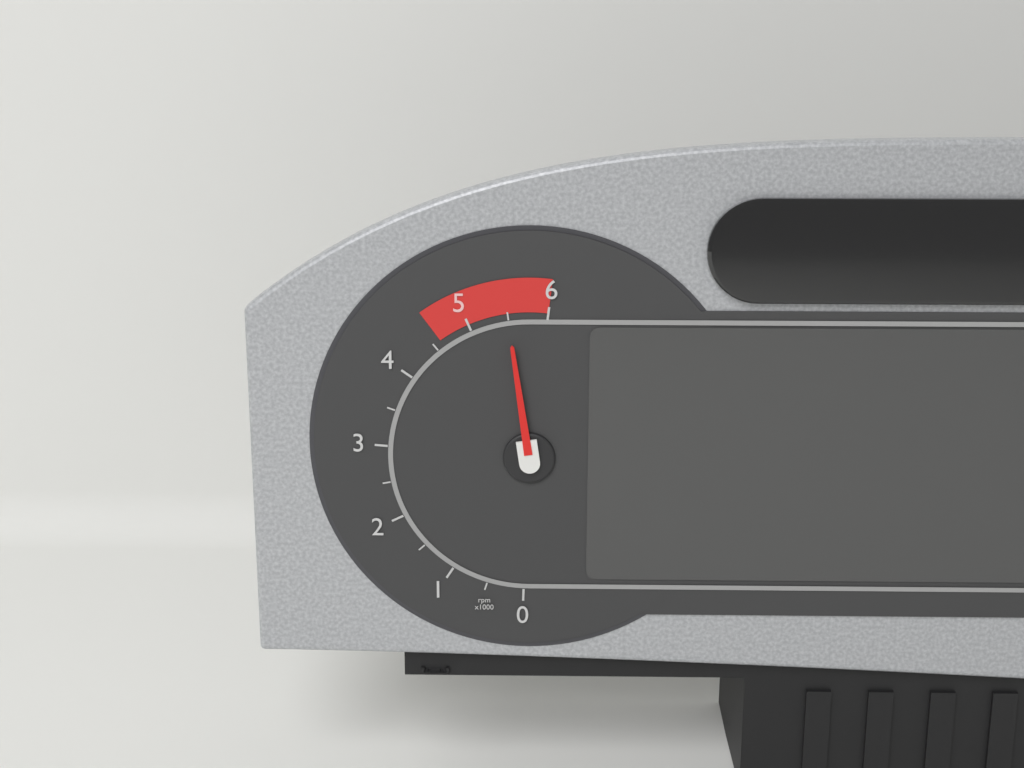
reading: 5.5 rpm x1000
